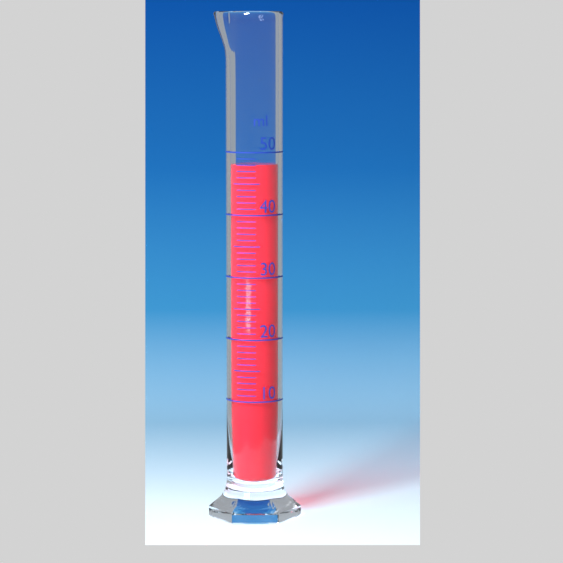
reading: 48 ml
